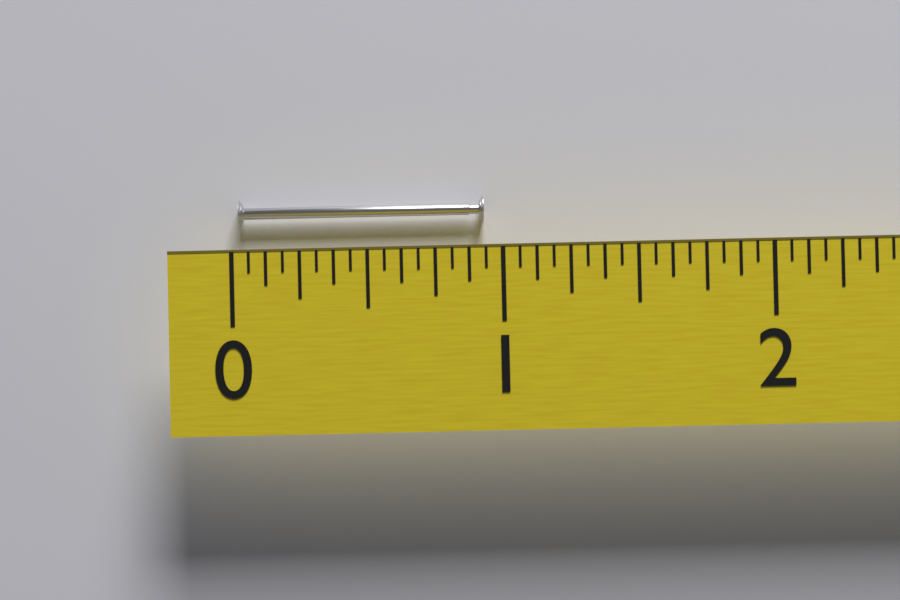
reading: 0.9375 (no unit)
